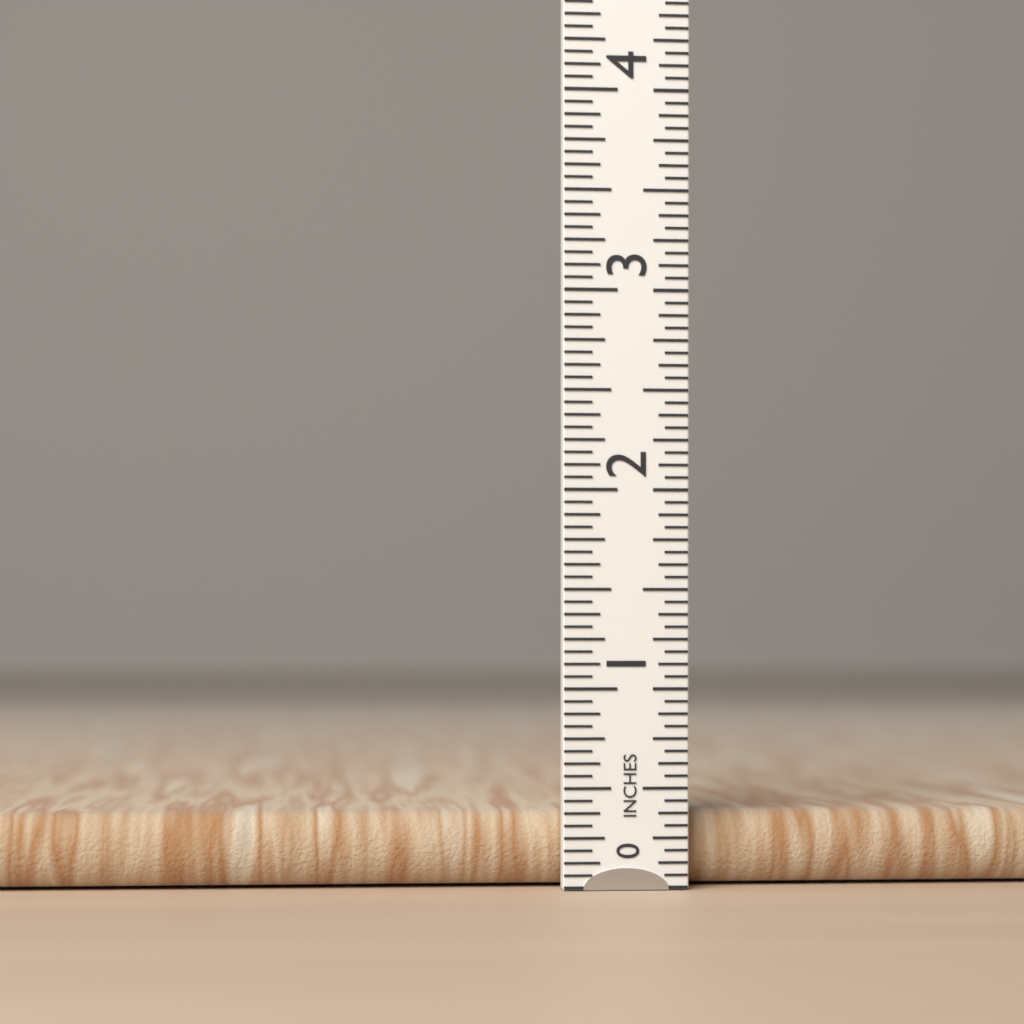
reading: 0.3750 in
